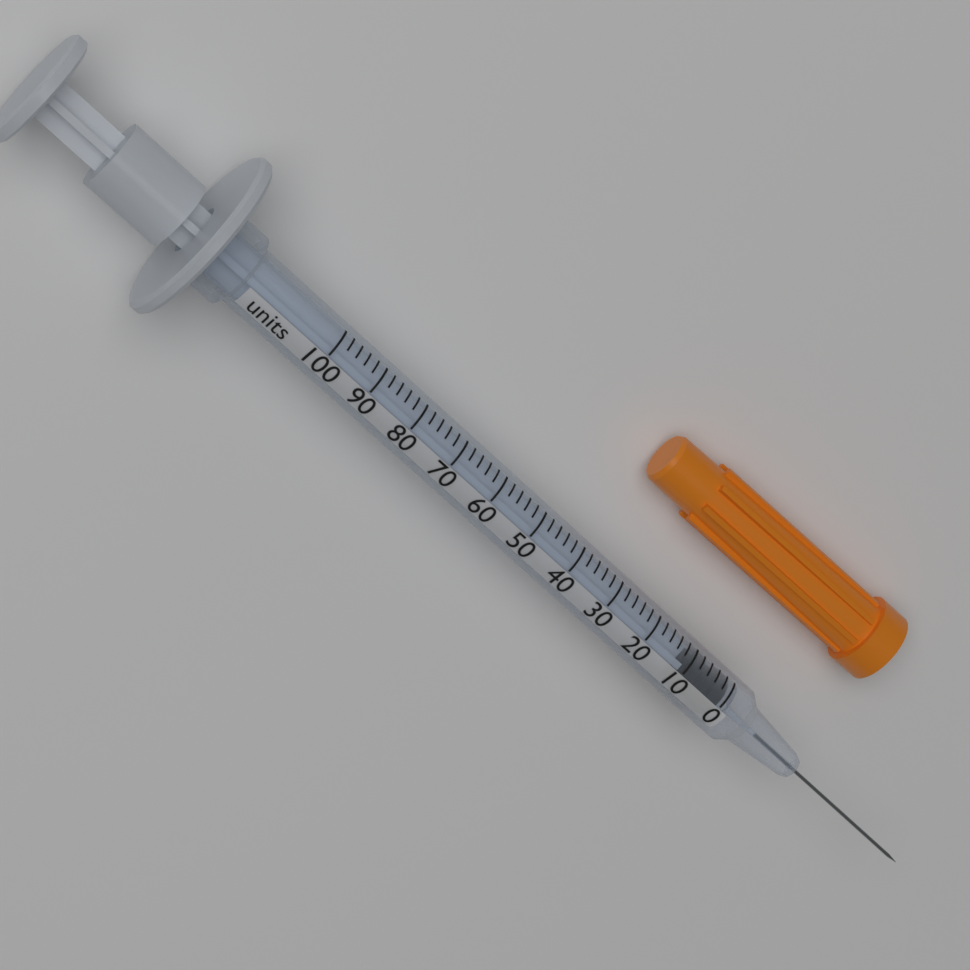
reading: 0 units
